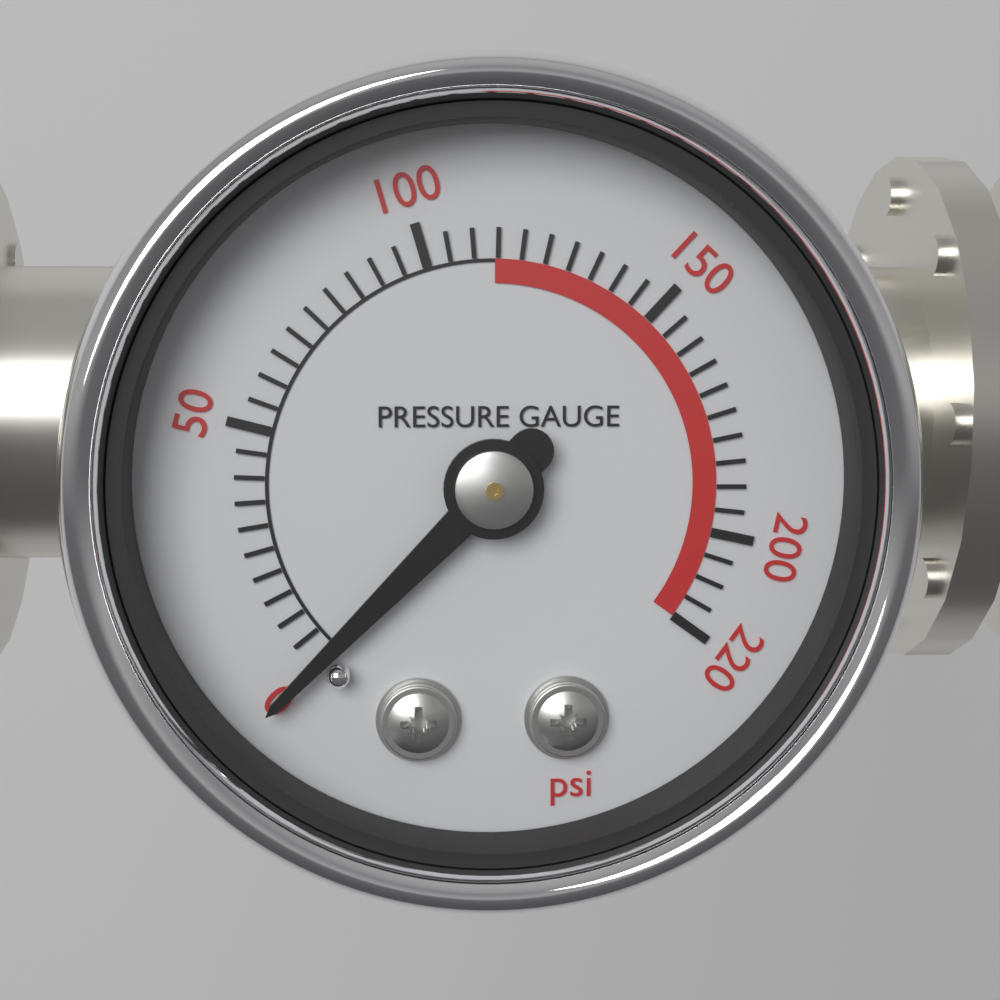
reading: 0 psi
